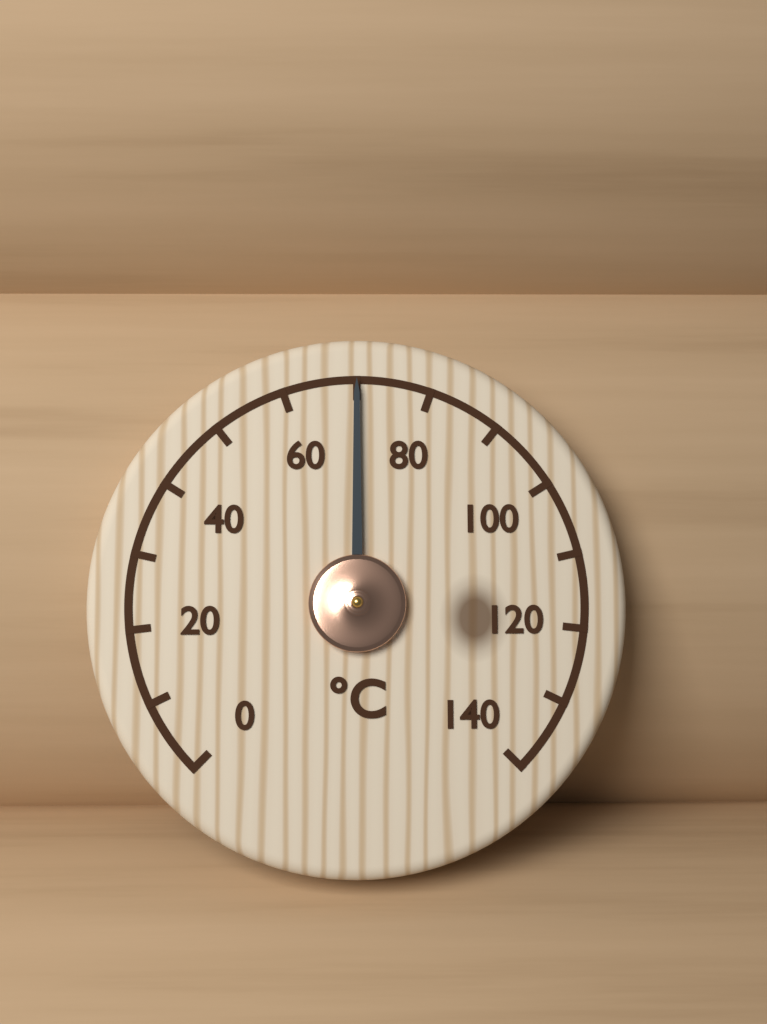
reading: 70 °C
